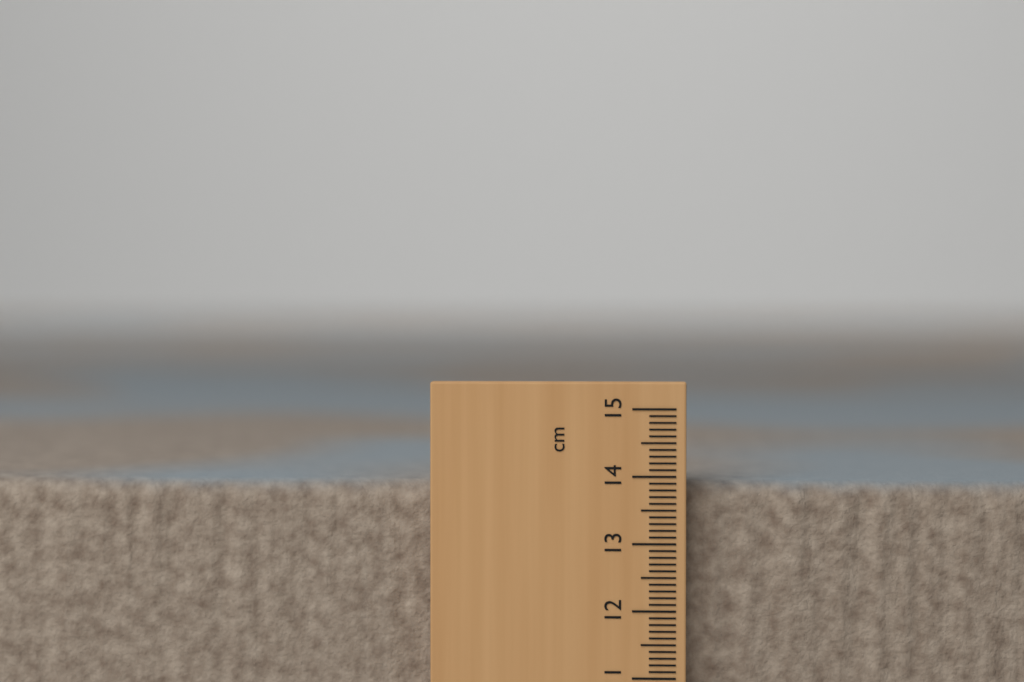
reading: 13.9 cm
